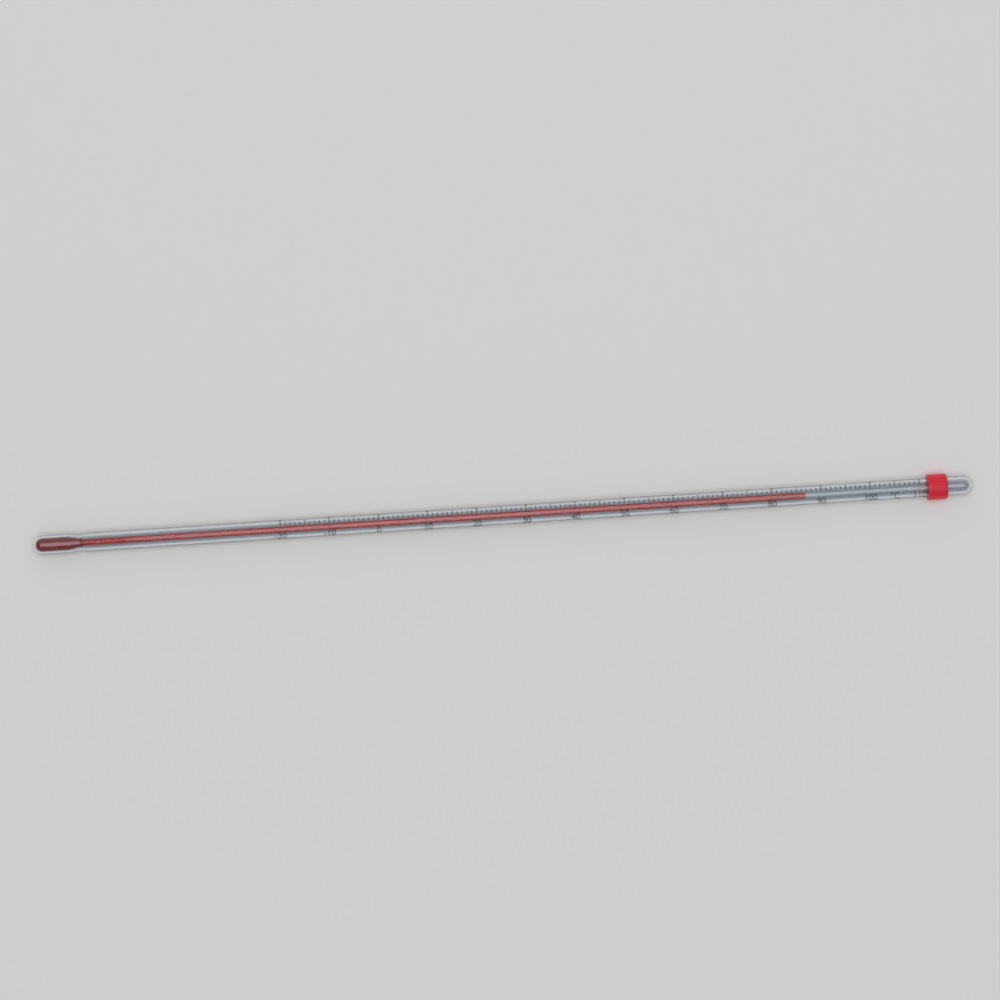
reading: 87 °C
